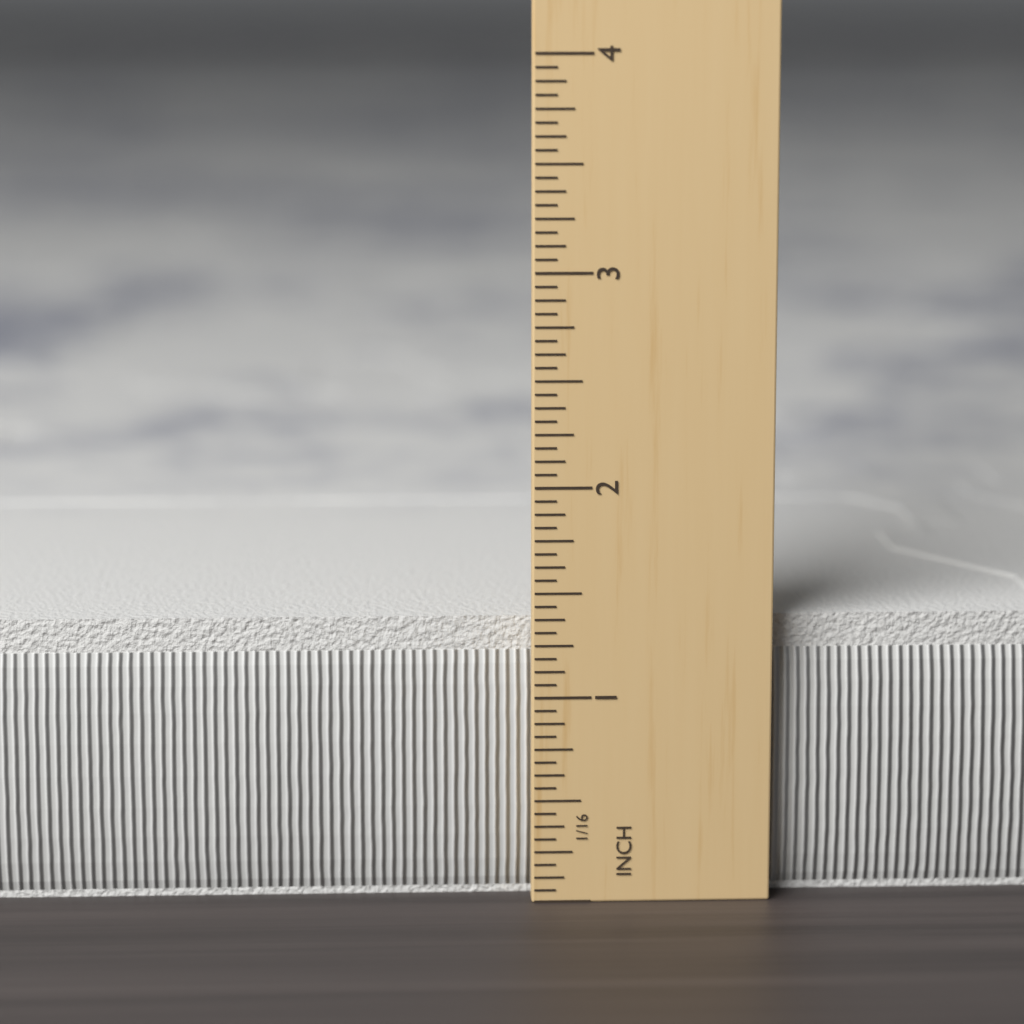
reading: 1.3750 in
